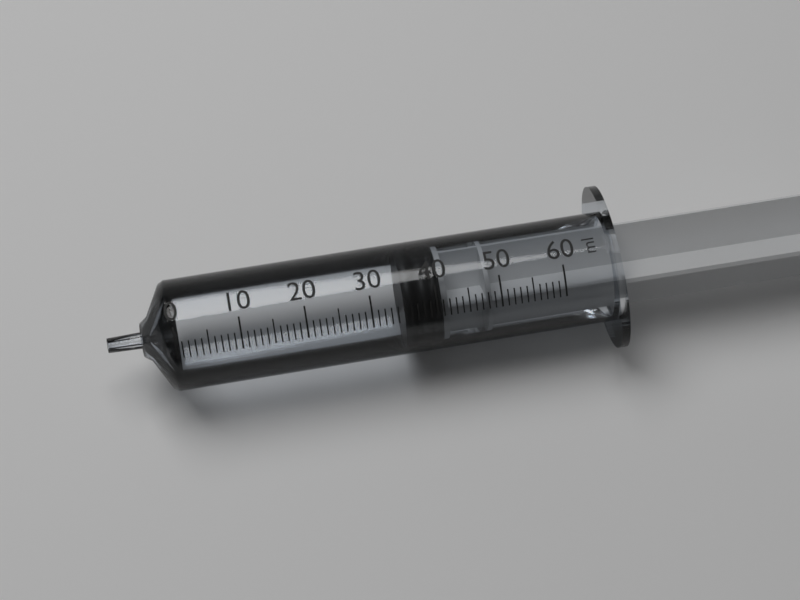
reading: 35 ml
